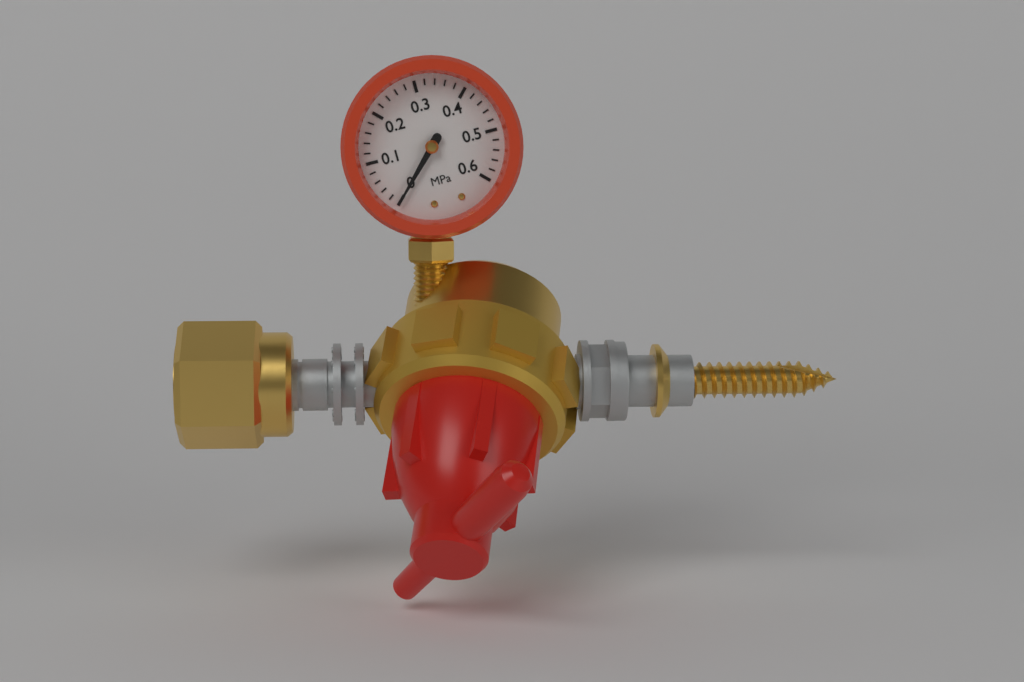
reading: 0.00 MPa
